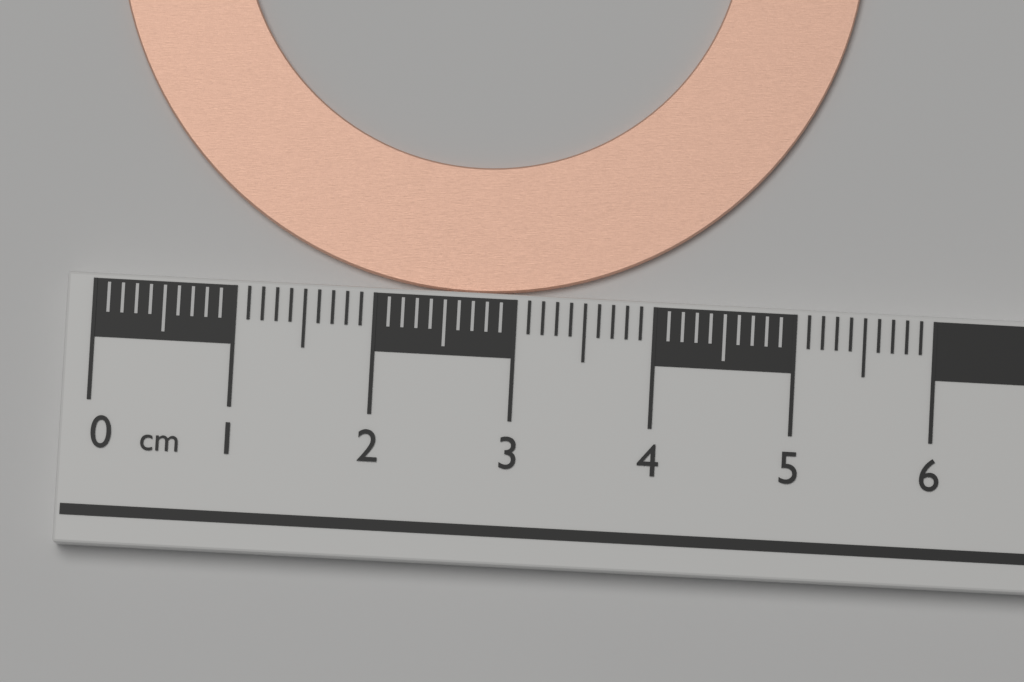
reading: 5.4 cm
